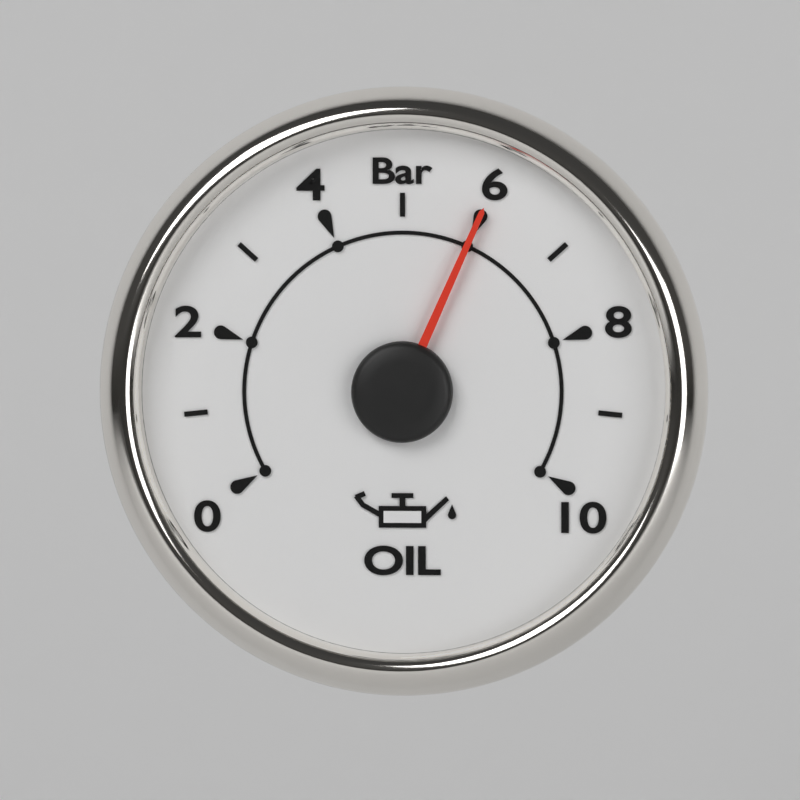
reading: 6 bar
